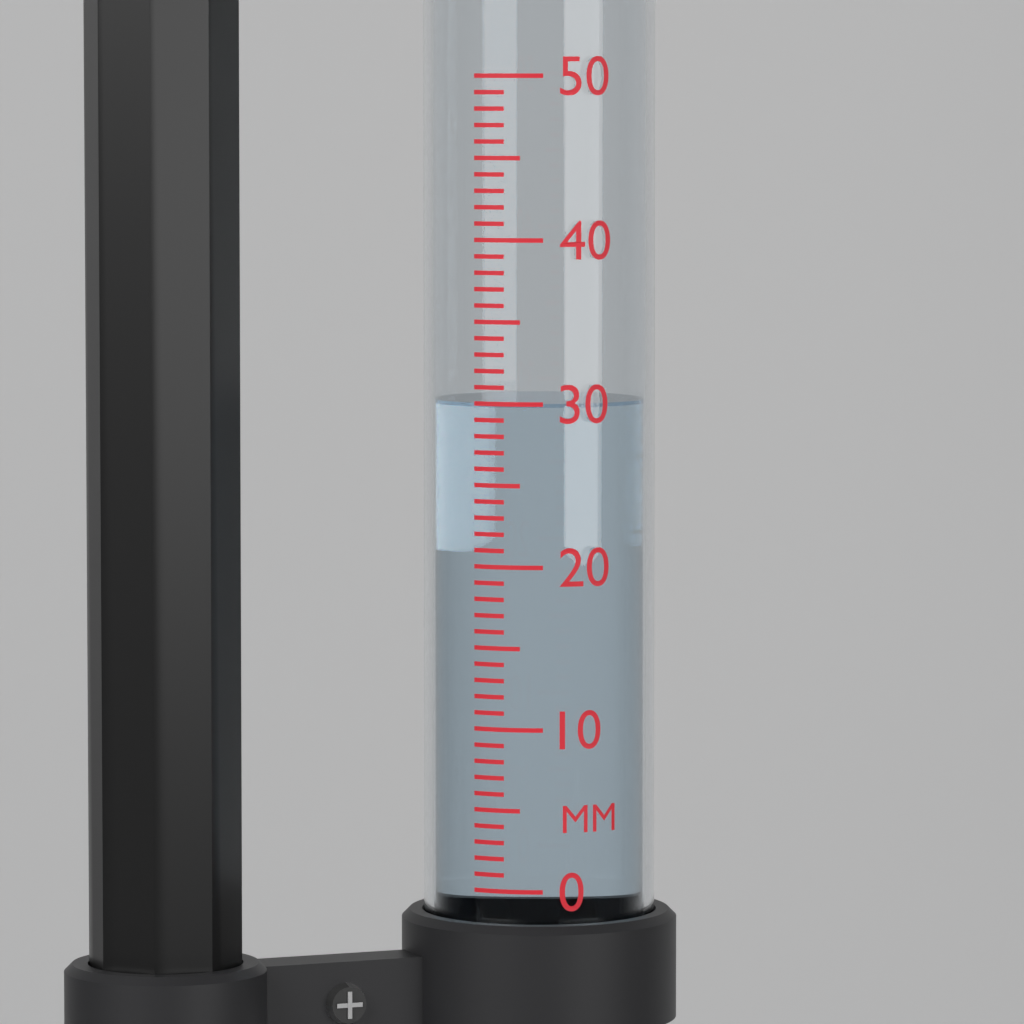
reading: 30 mm
